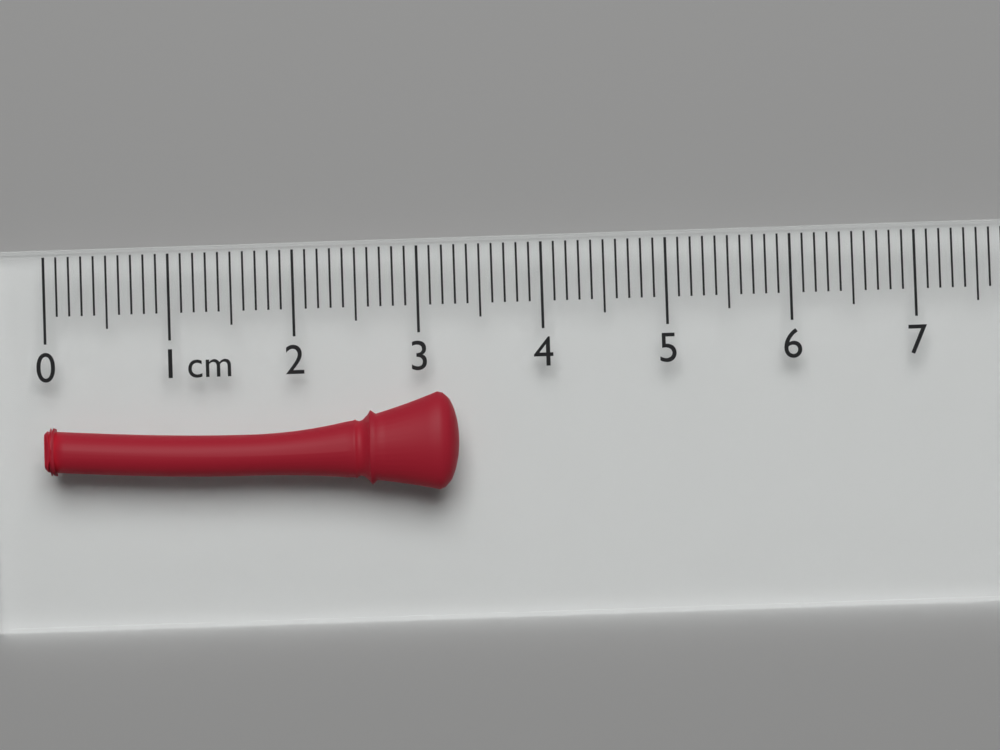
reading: 3.3 cm
